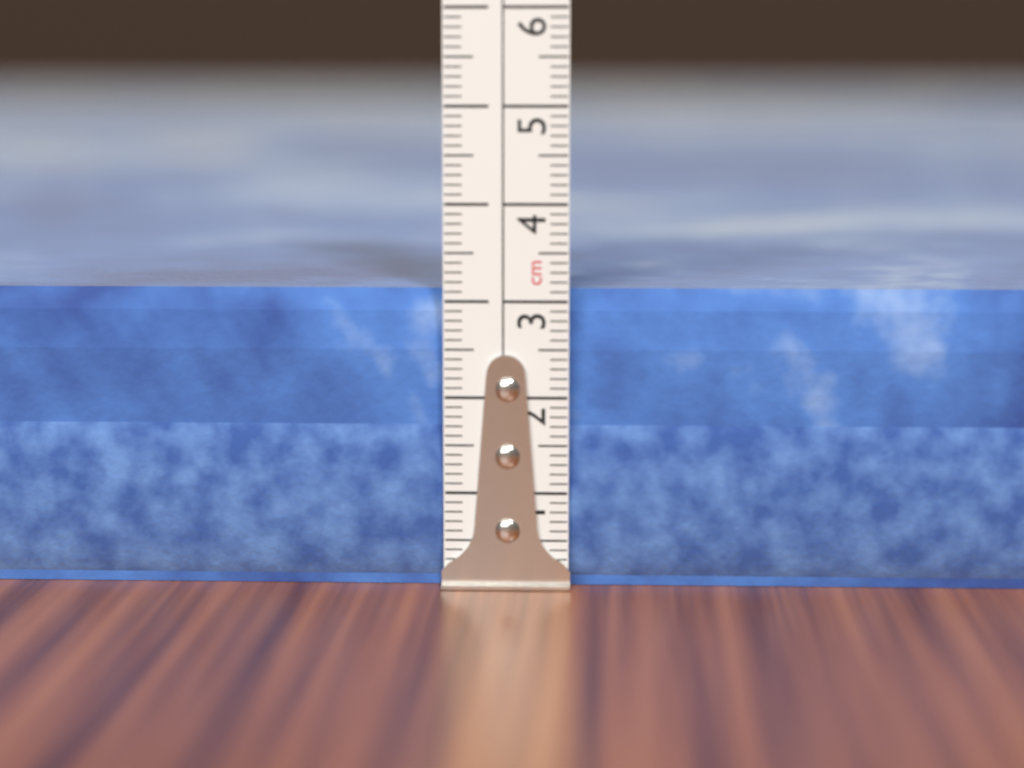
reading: 3.1 cm
